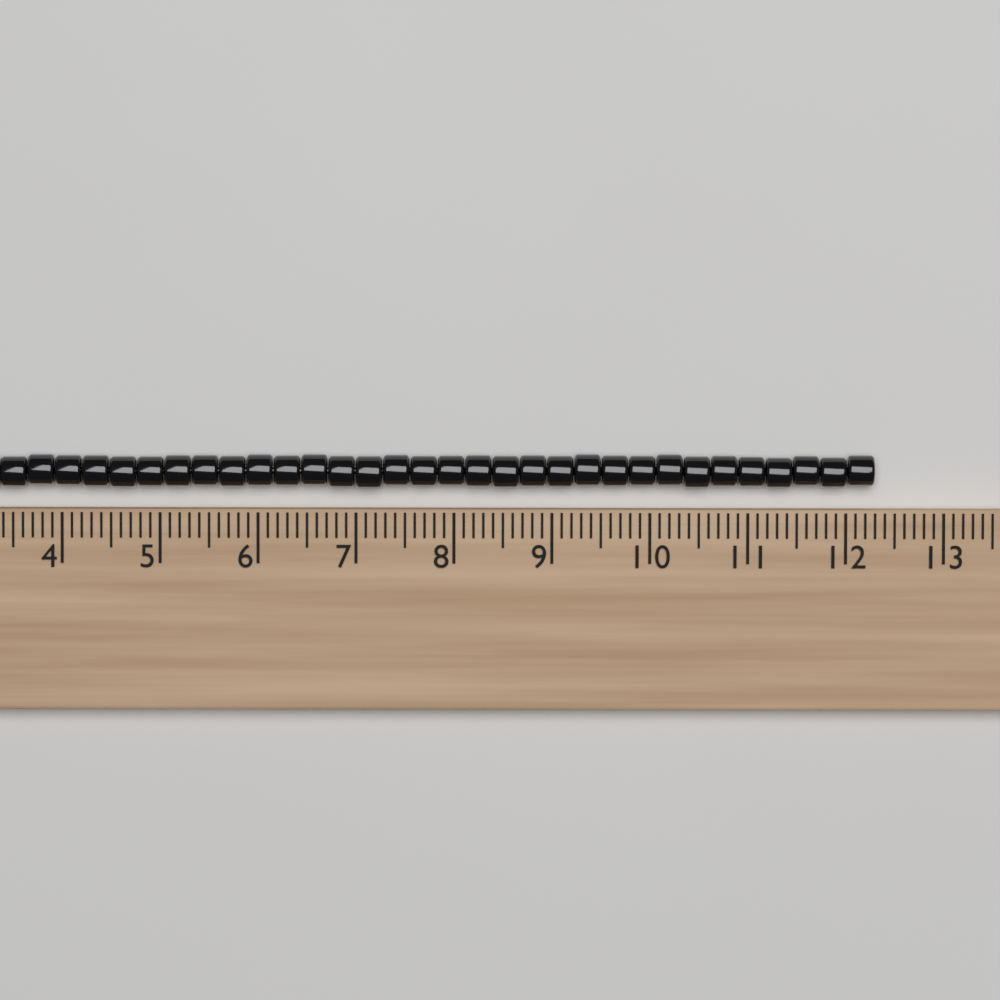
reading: 12.3 (no unit)
